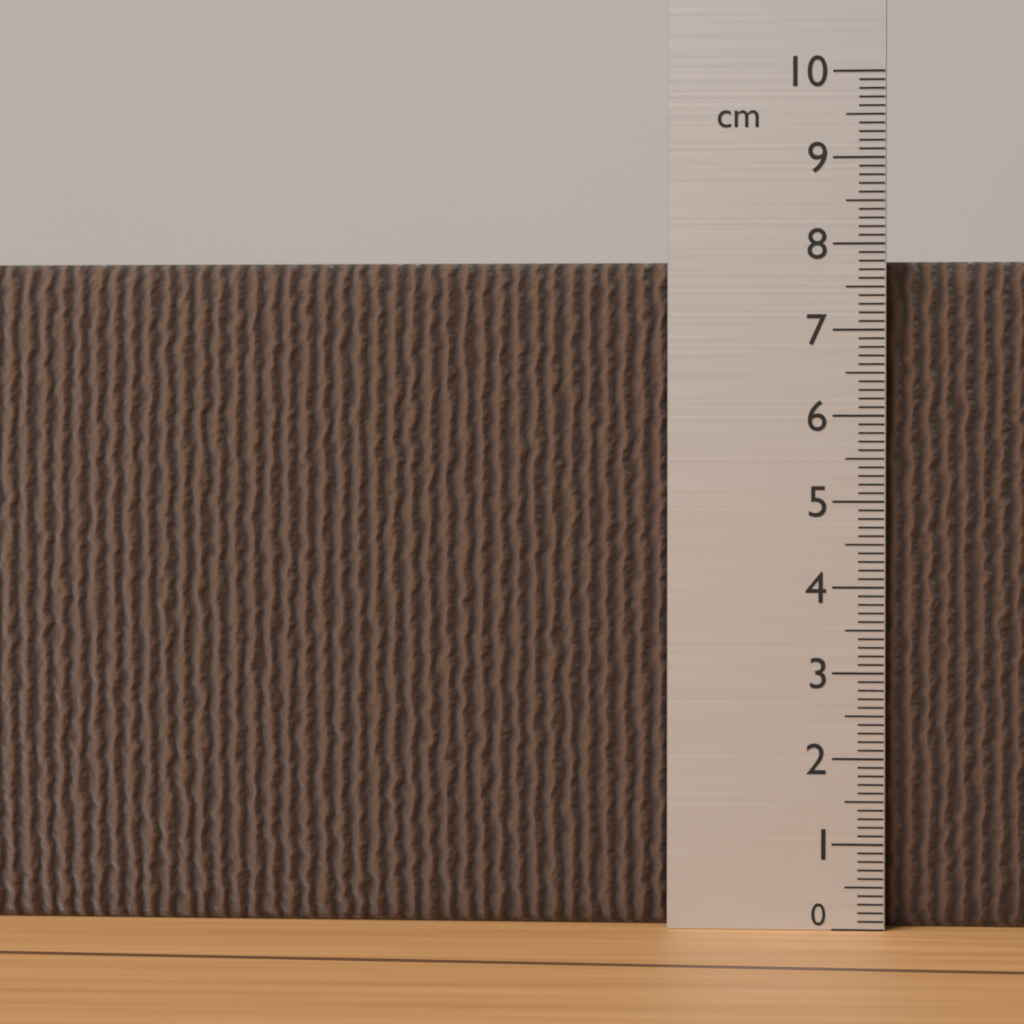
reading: 7.8 cm
